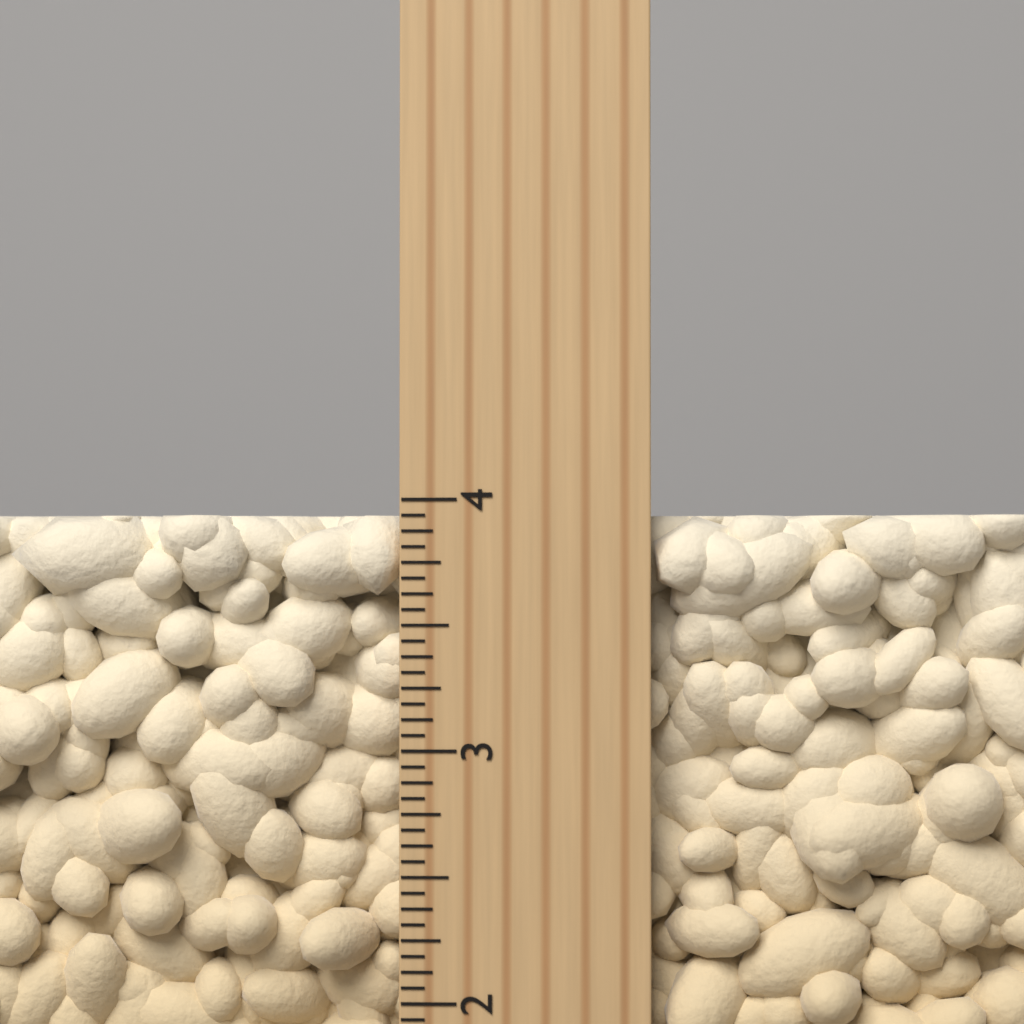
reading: 3.9375 inch
